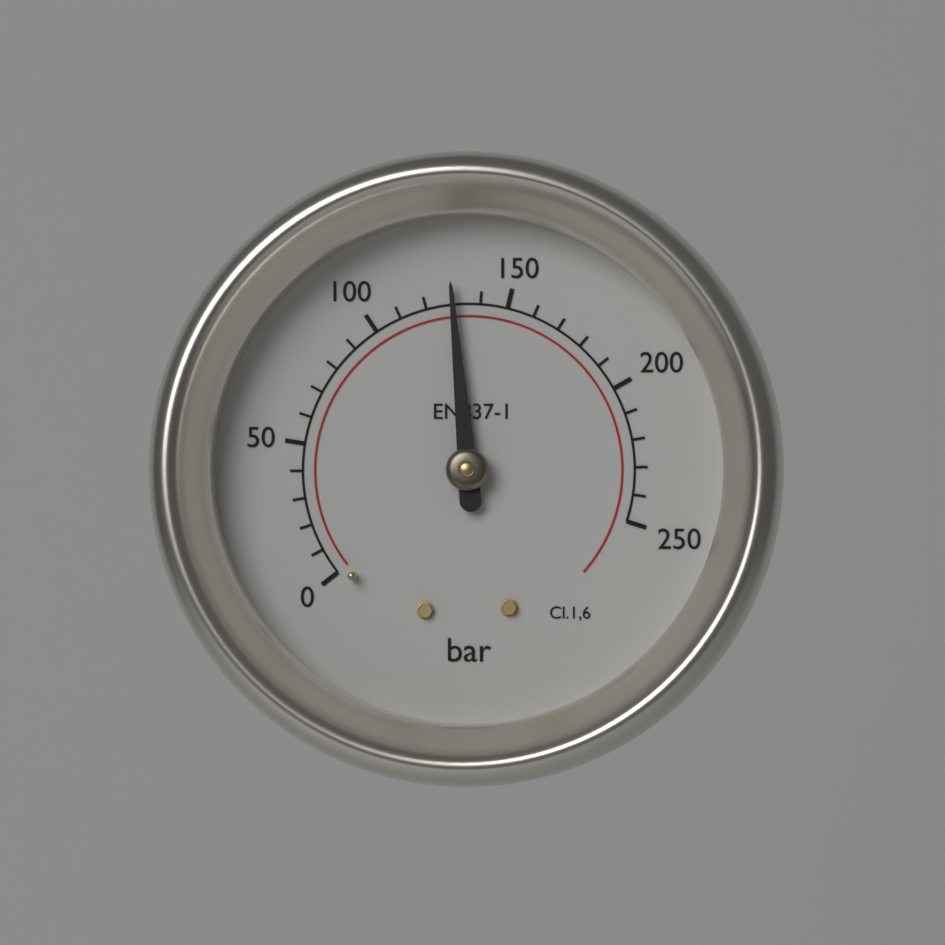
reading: 130 bar
